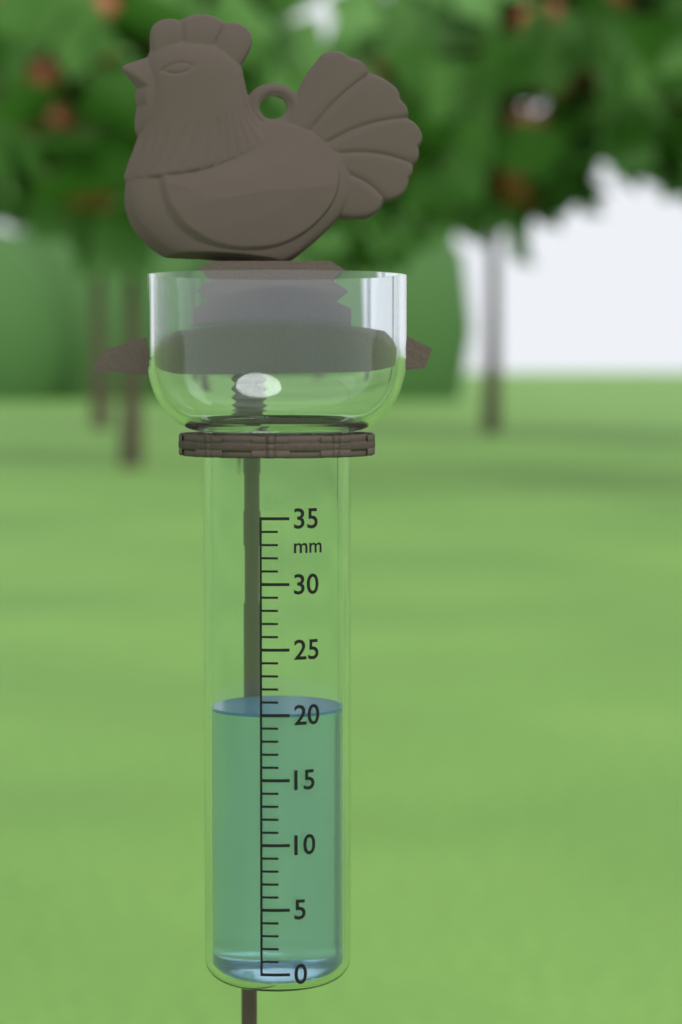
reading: 20 mm
